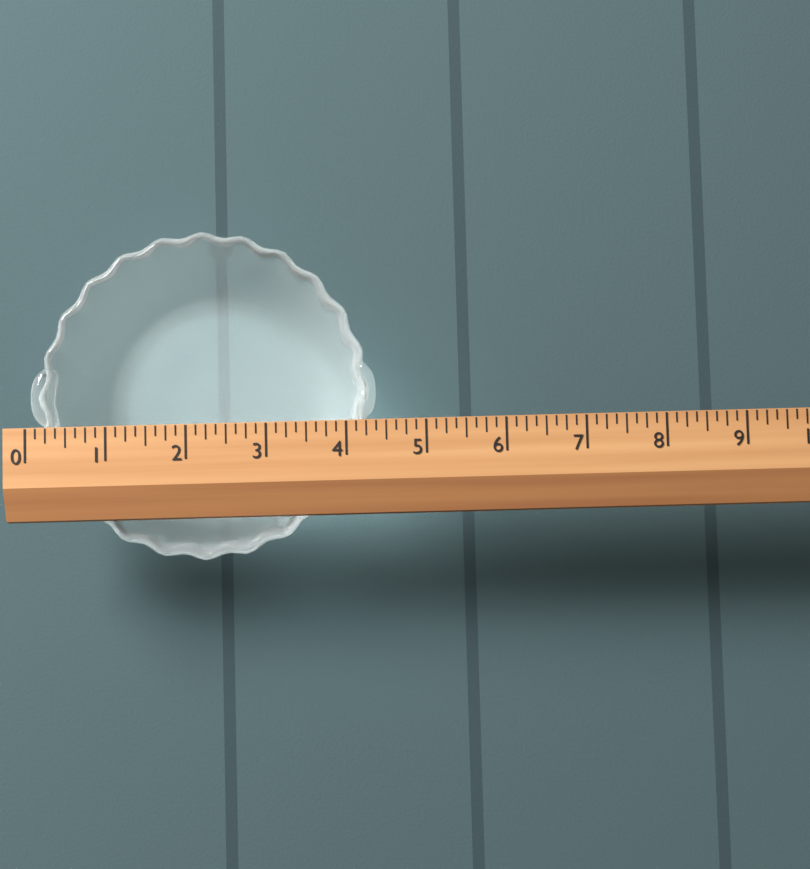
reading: 4.375 (no unit)
